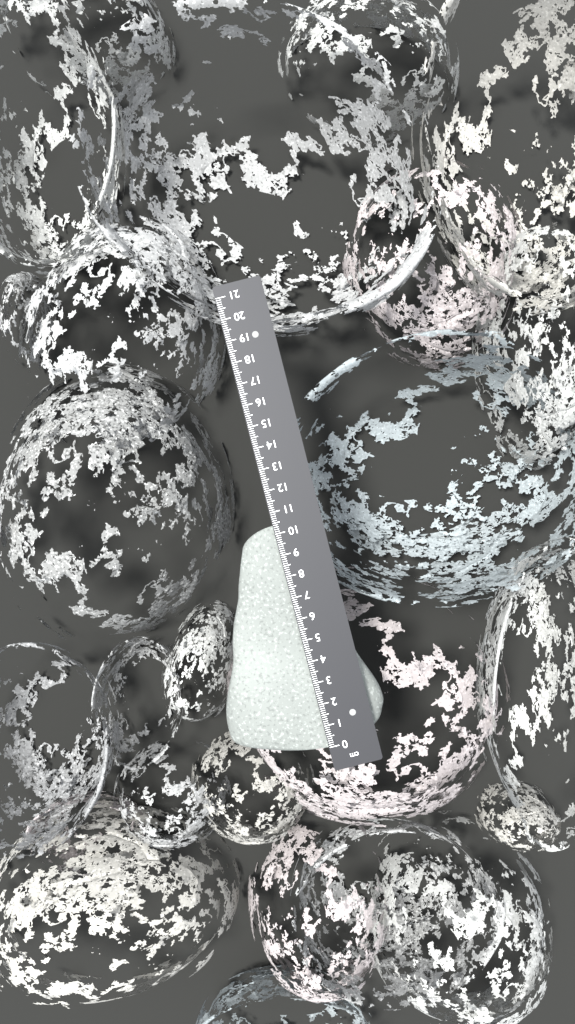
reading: 10.4 cm
